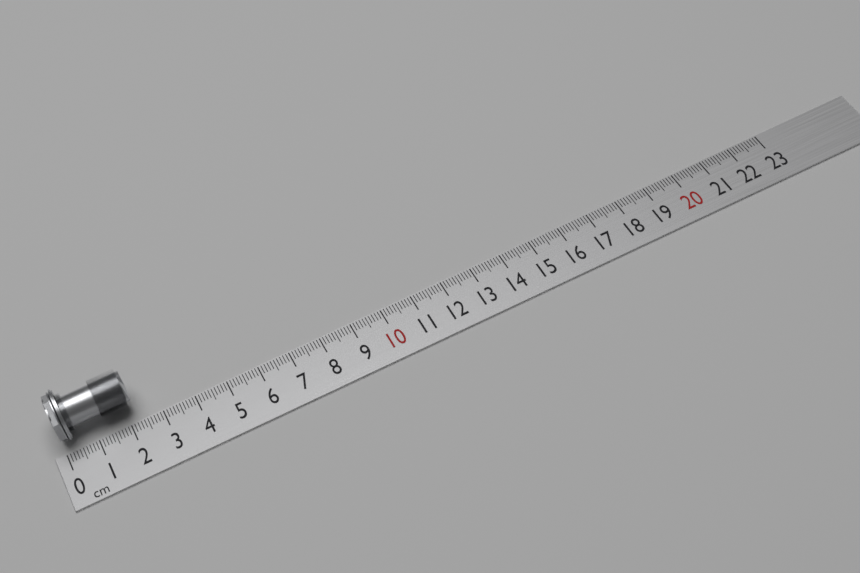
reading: 2.3 cm
